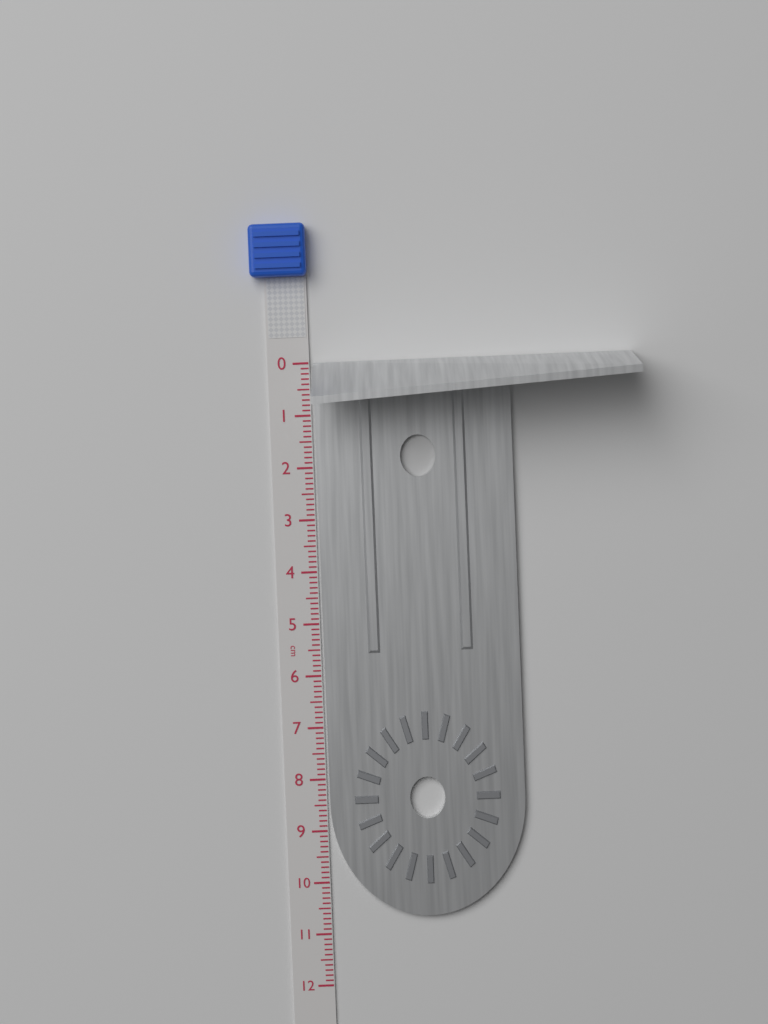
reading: 10.7 cm
